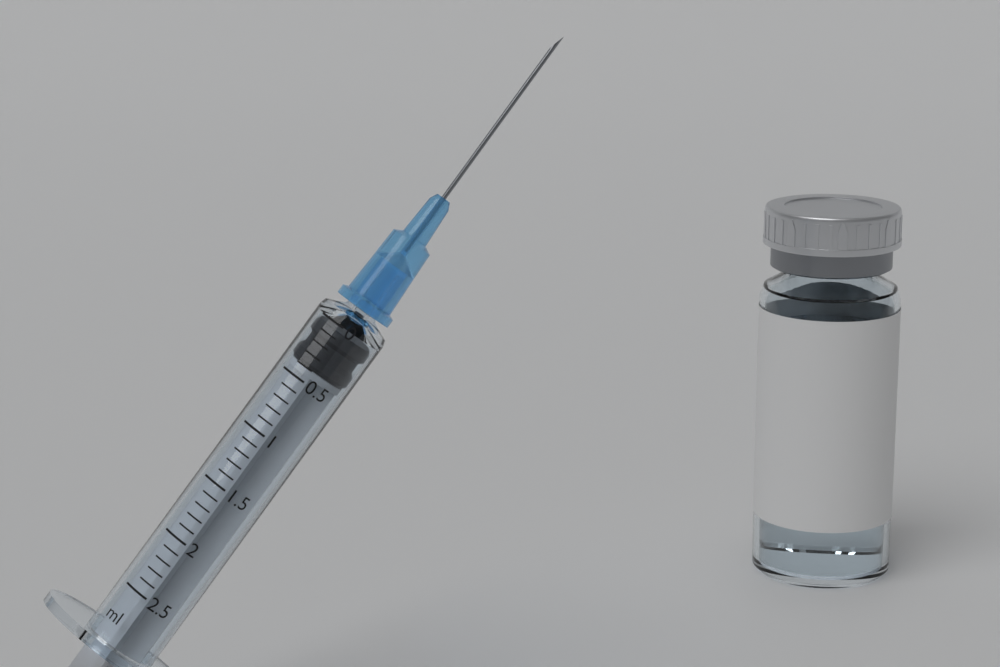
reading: 0.05 ml
